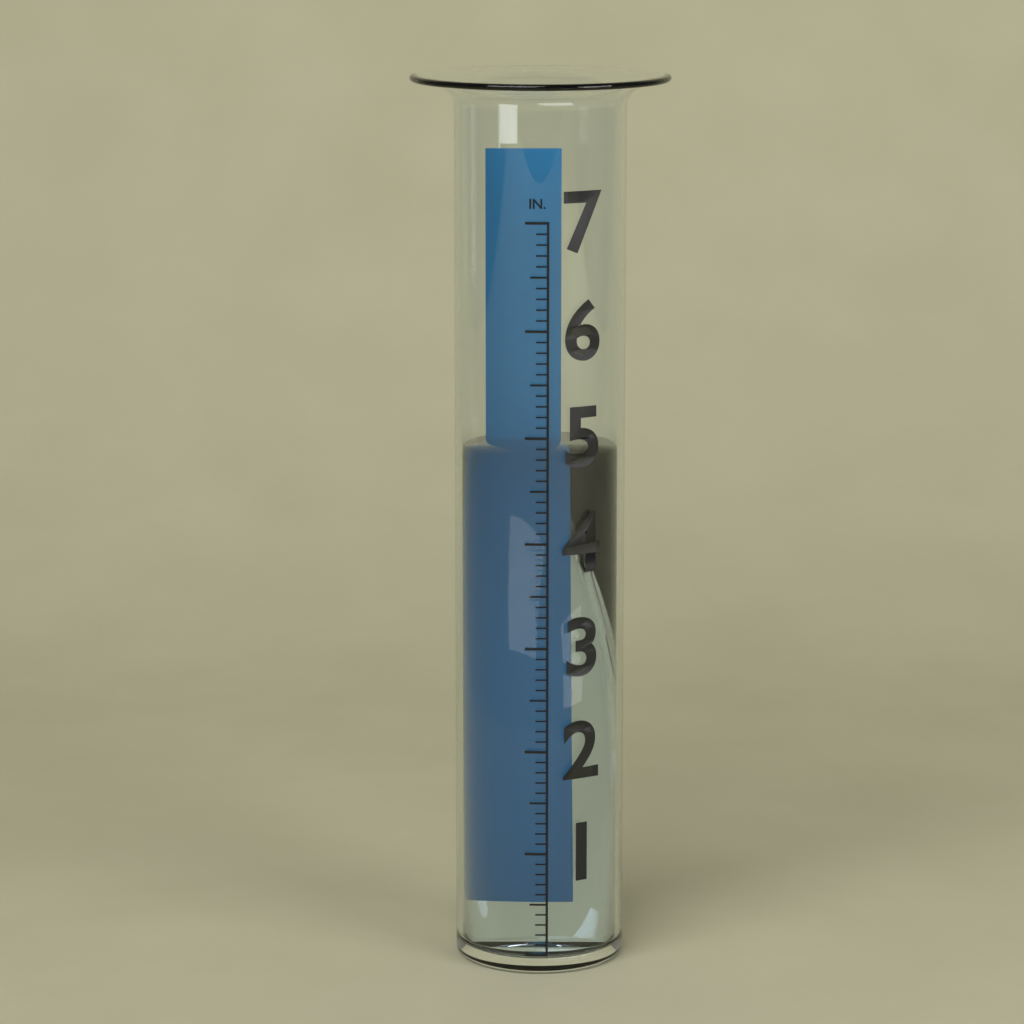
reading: 4.8 in
